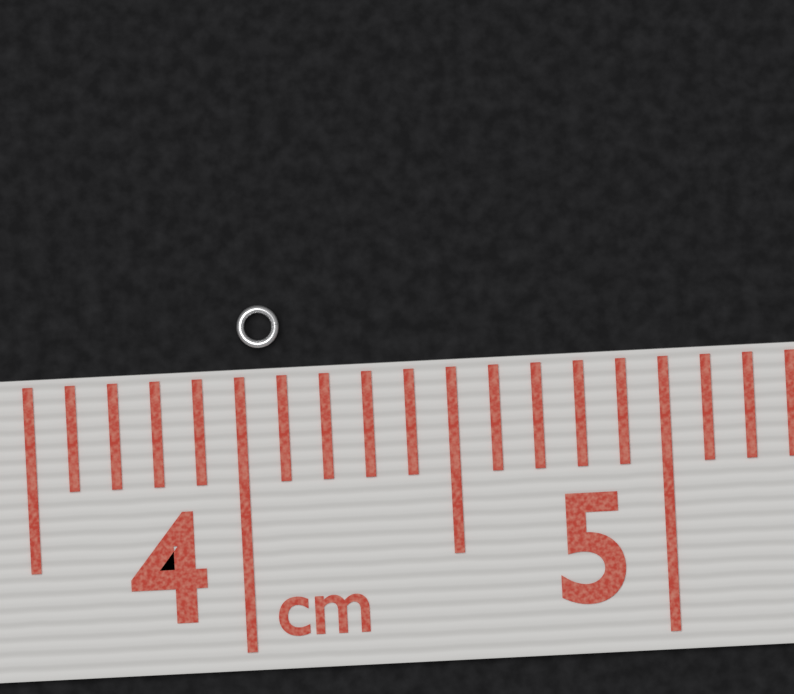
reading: 4.1 cm
